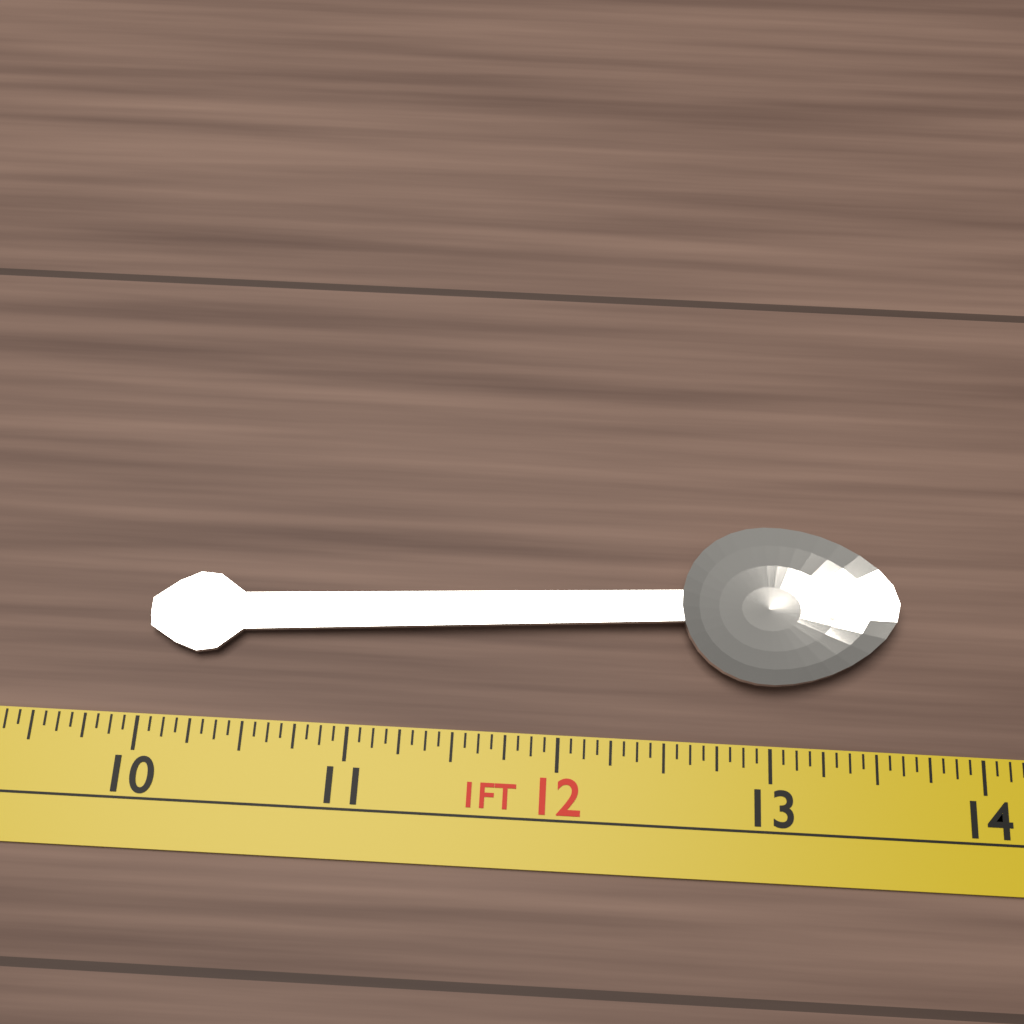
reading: 13.6250 in
